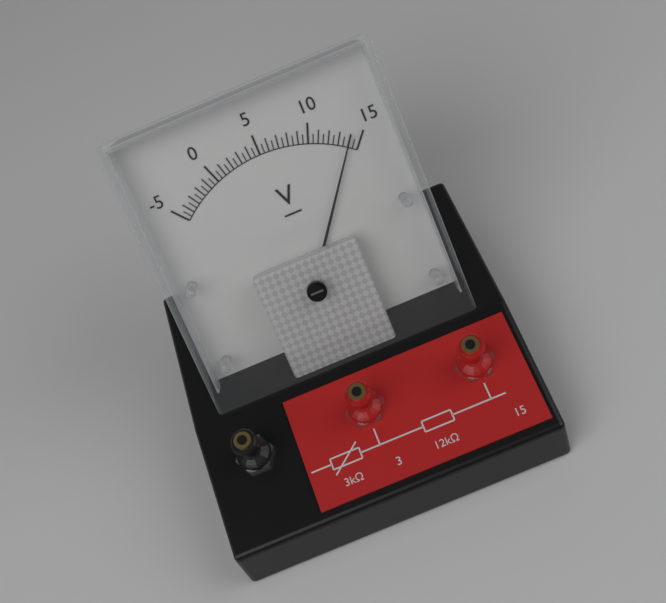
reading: 14.0 V
